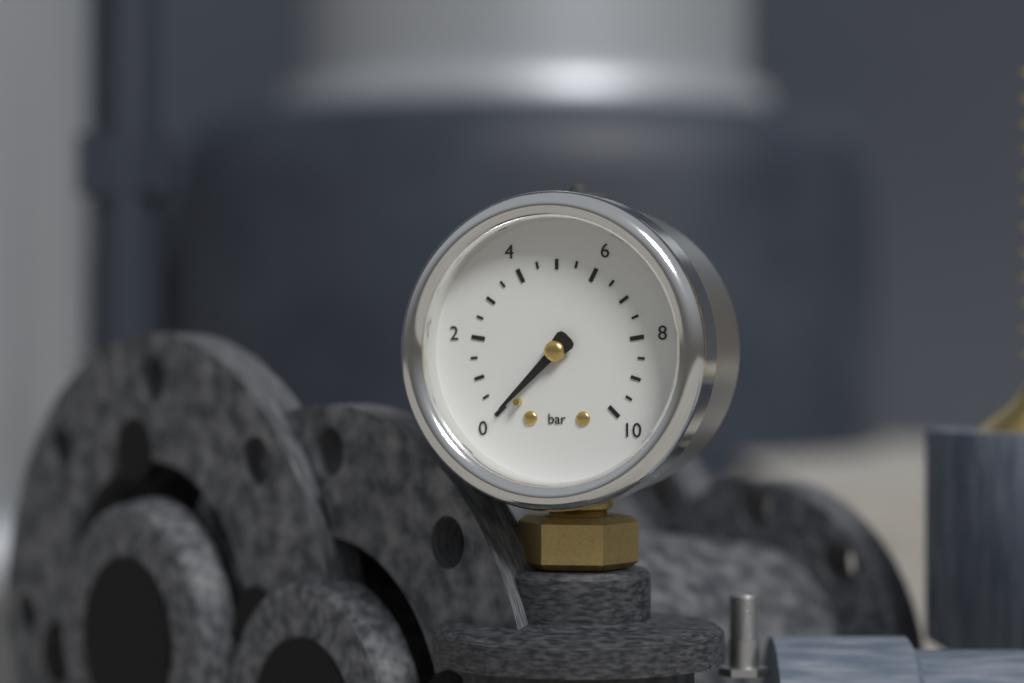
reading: 0.0 bar
